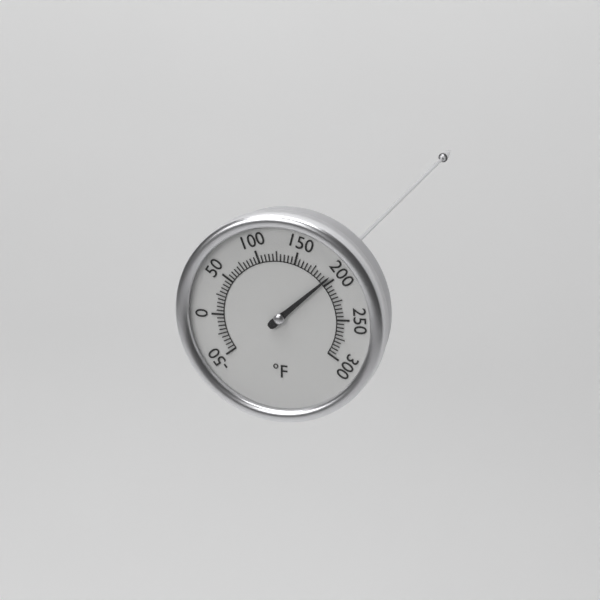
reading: 195 °F
